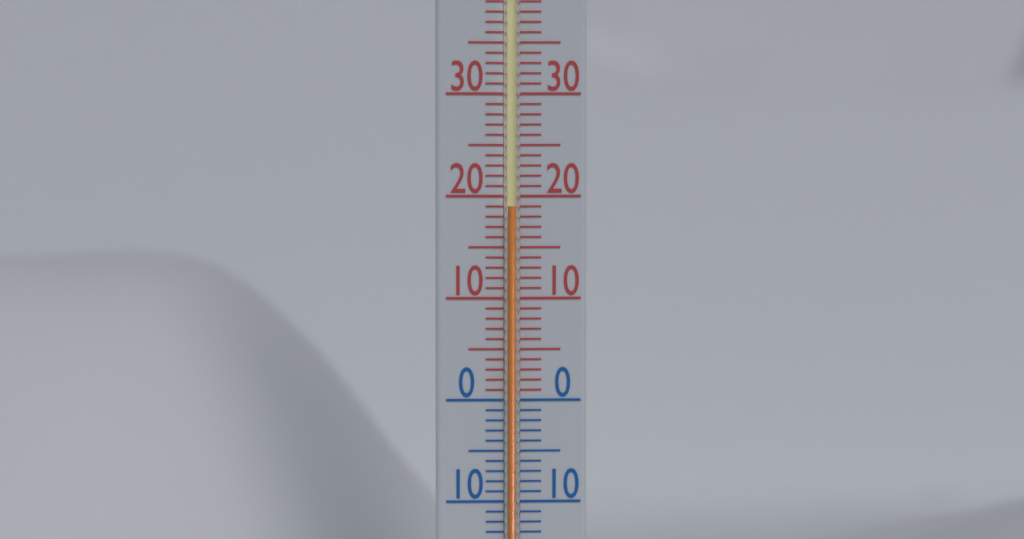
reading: 19 °C
